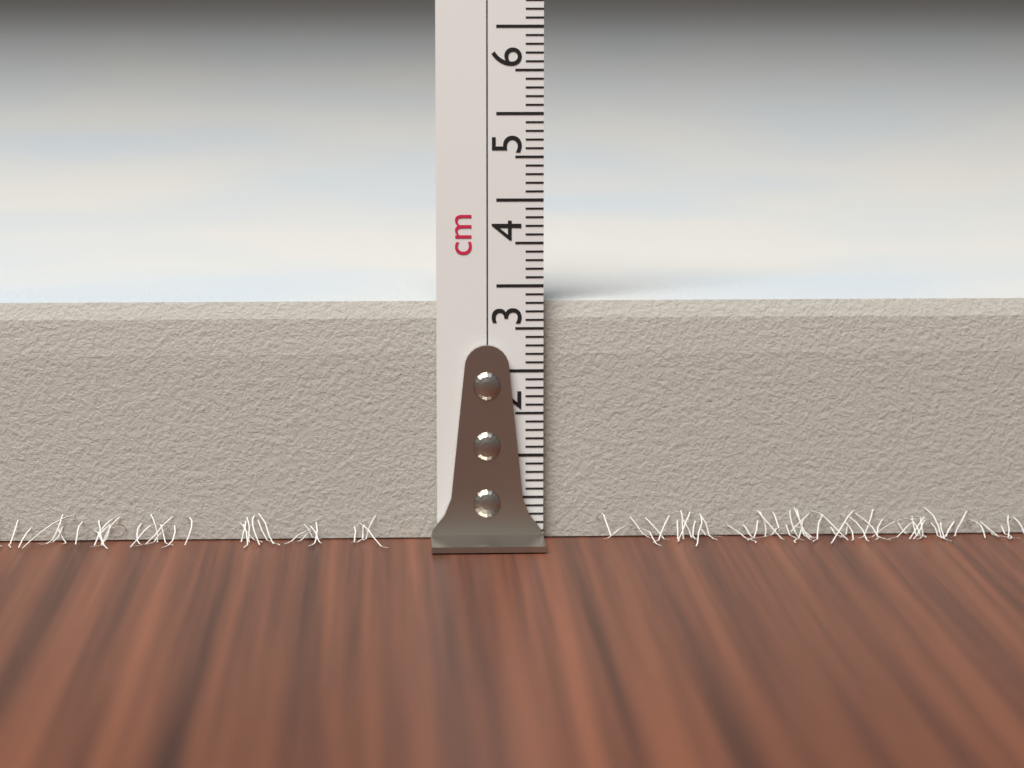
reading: 2.8 cm
